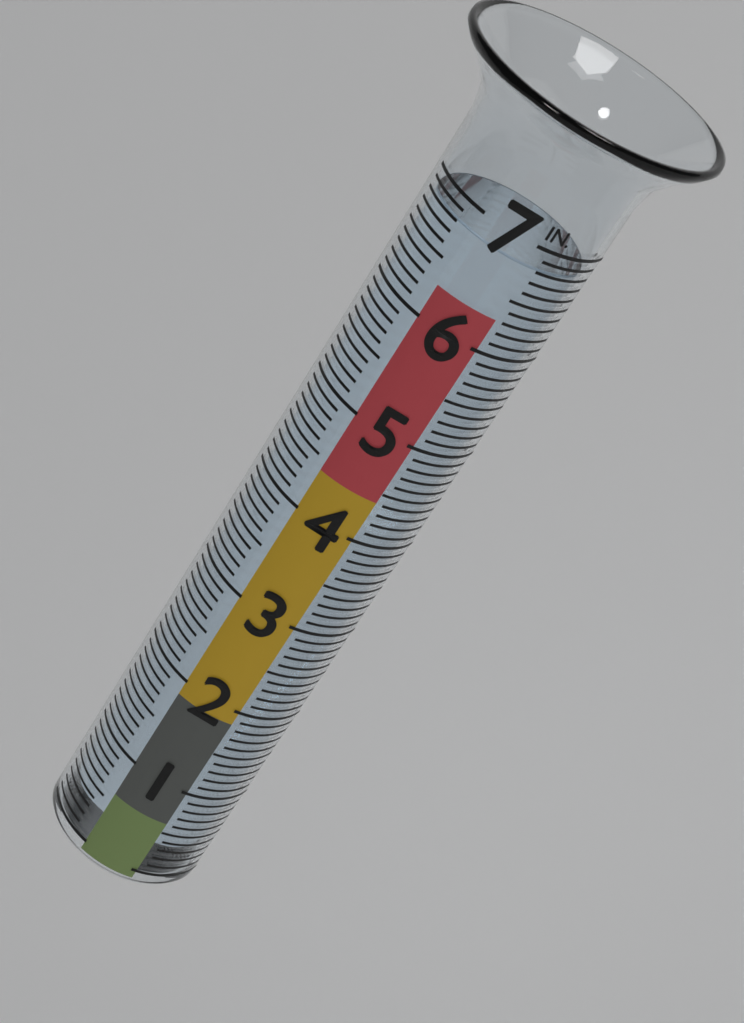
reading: 6.8 in
